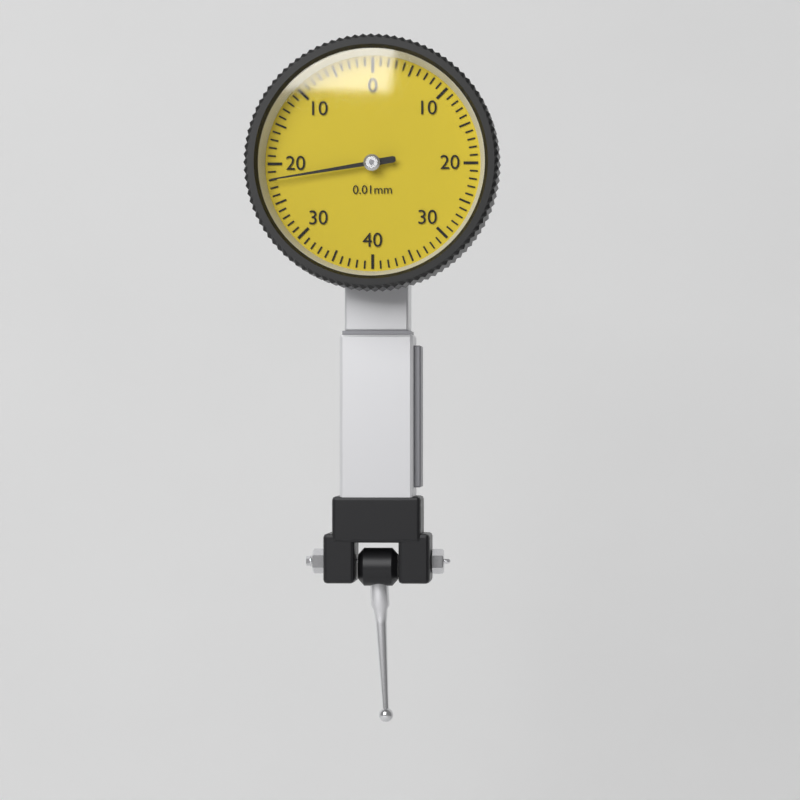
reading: 0.22 mm
